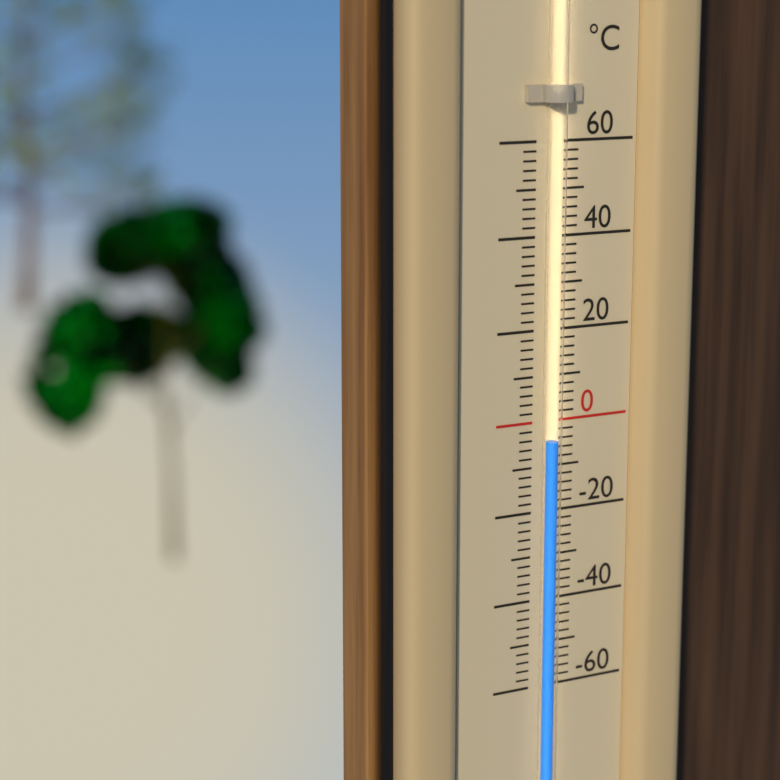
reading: -4 °C
